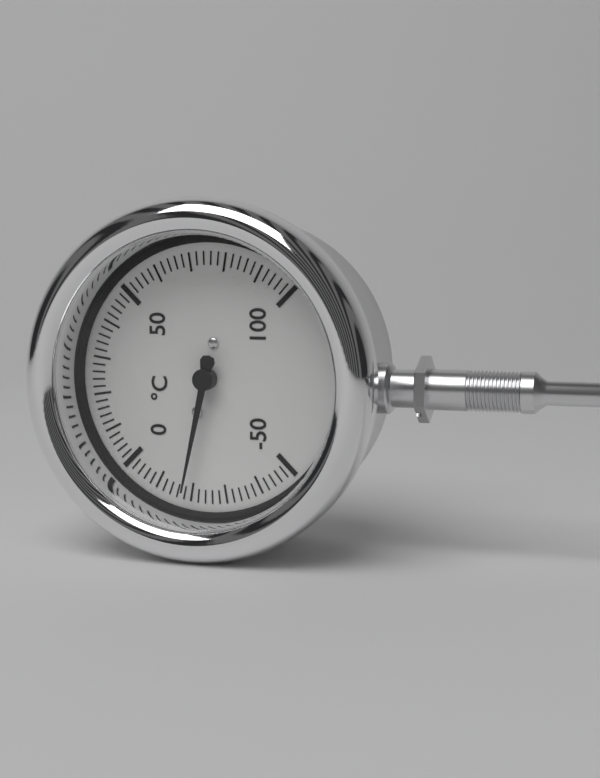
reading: -18 °C
